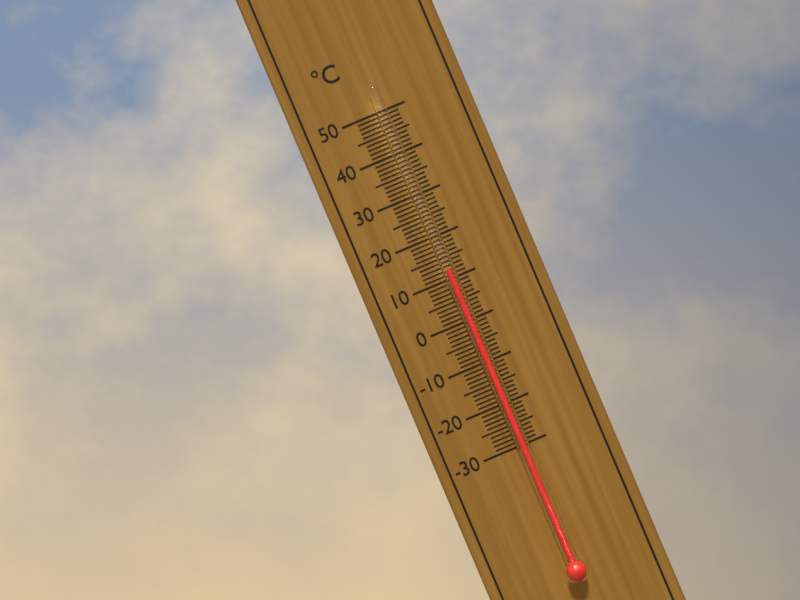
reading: 12 °C
